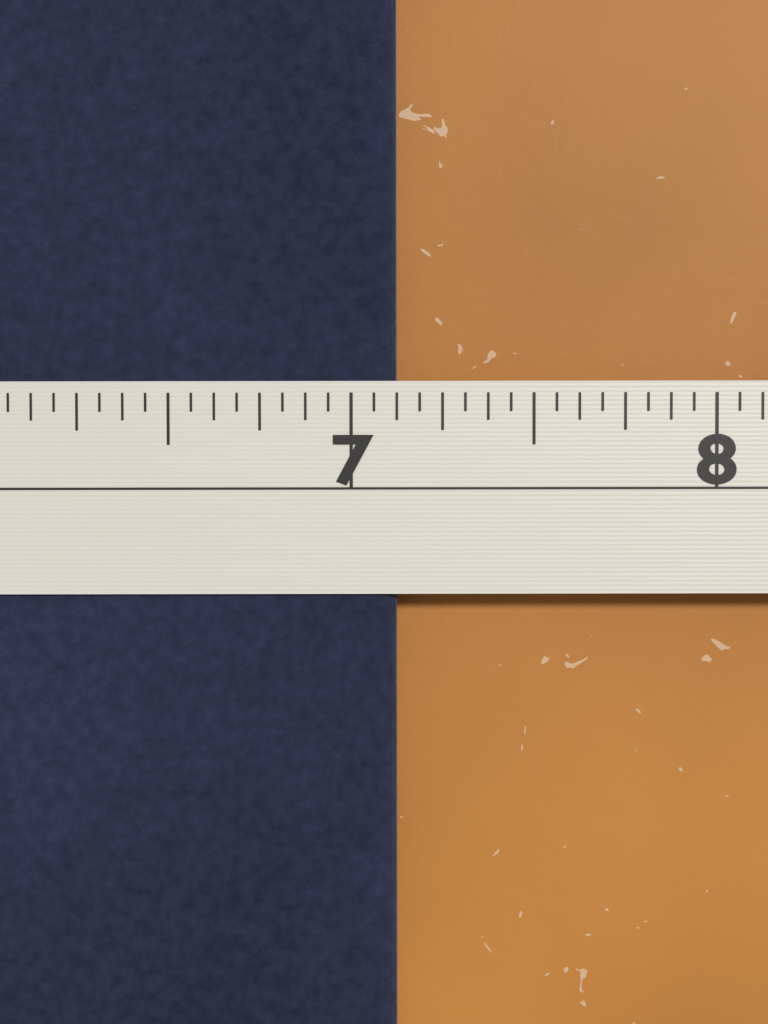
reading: 7.1250 in
